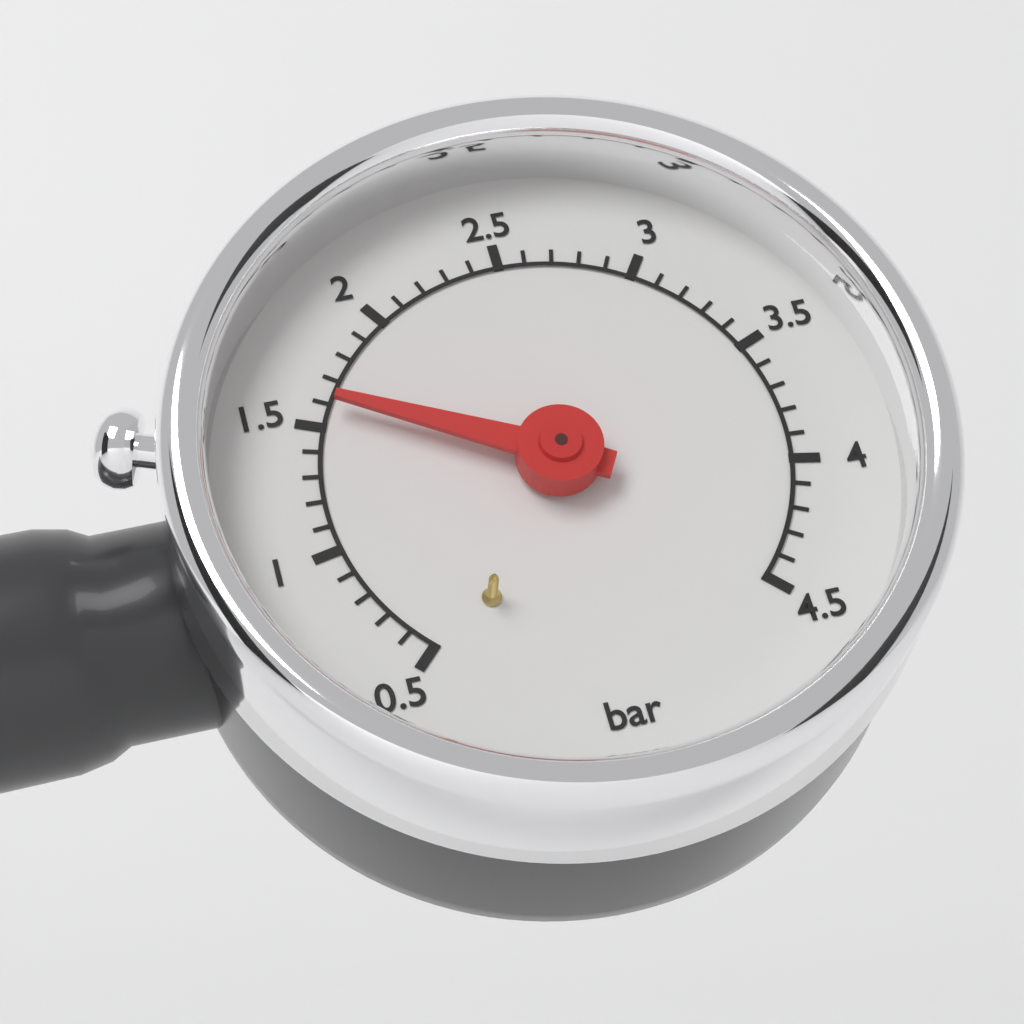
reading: 1.6 bar
